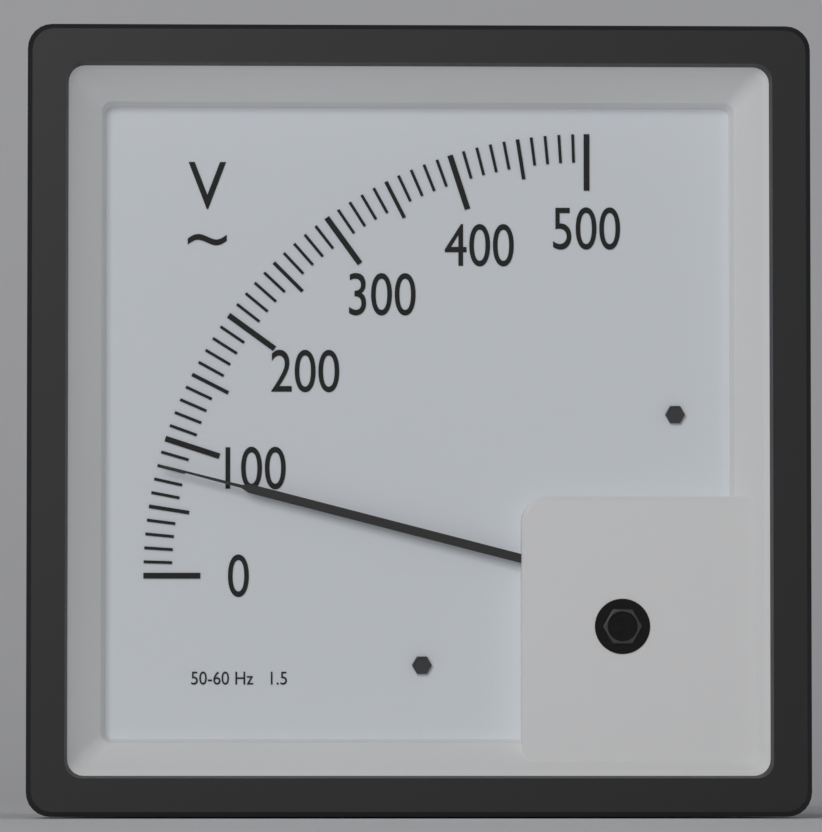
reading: 80 V
